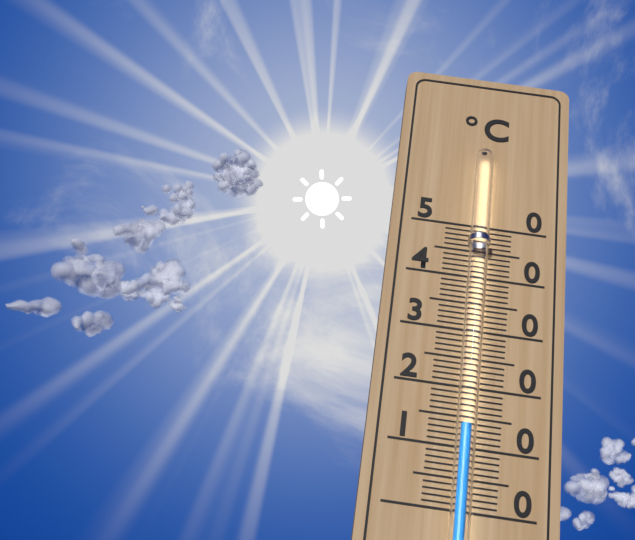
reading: 13 °C
